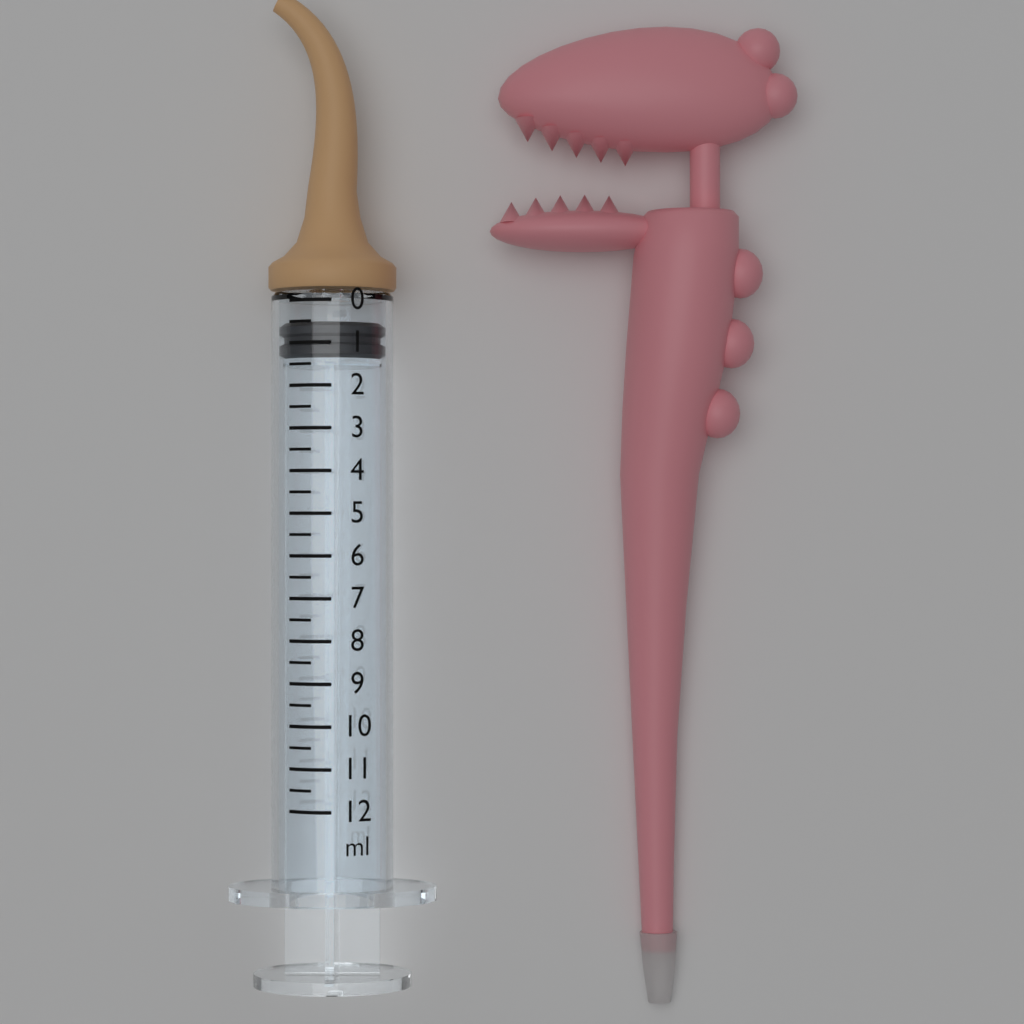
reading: 0.5 ml
